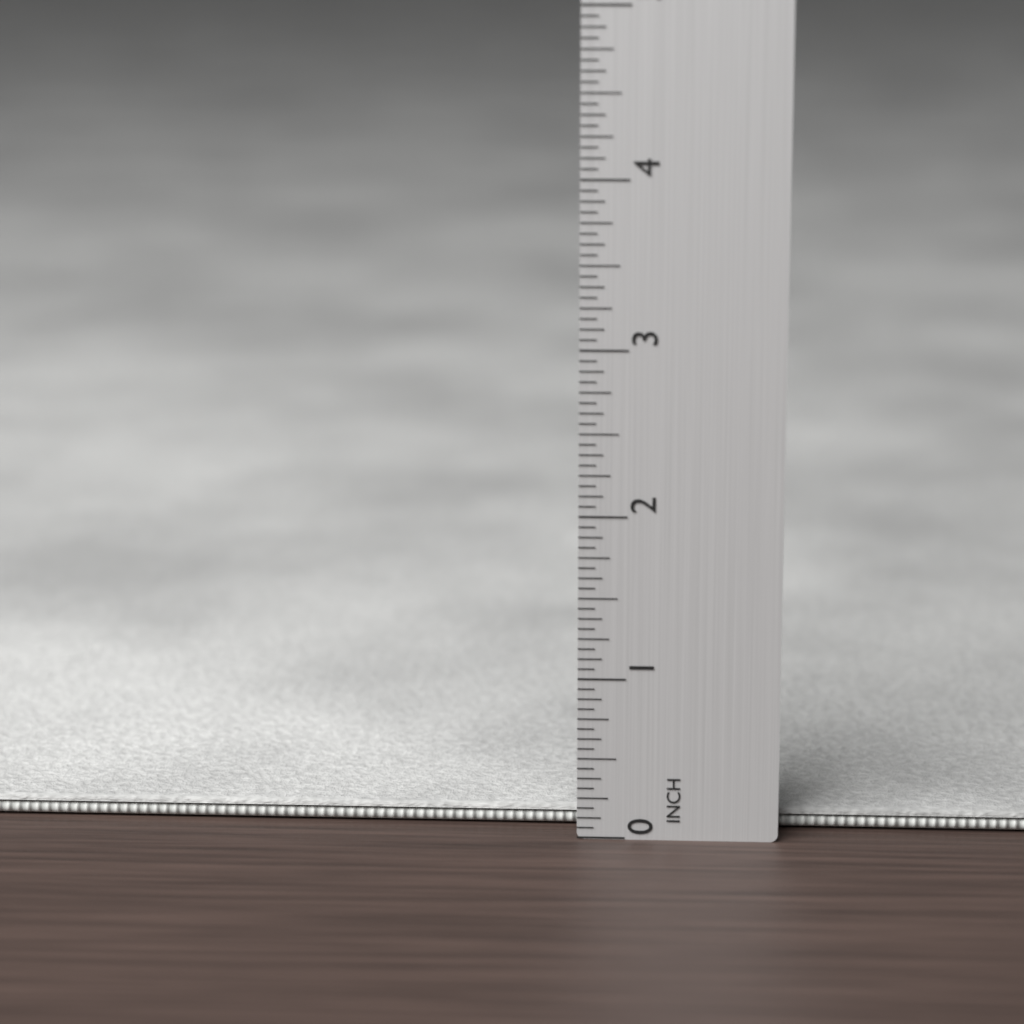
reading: 0.1250 in
